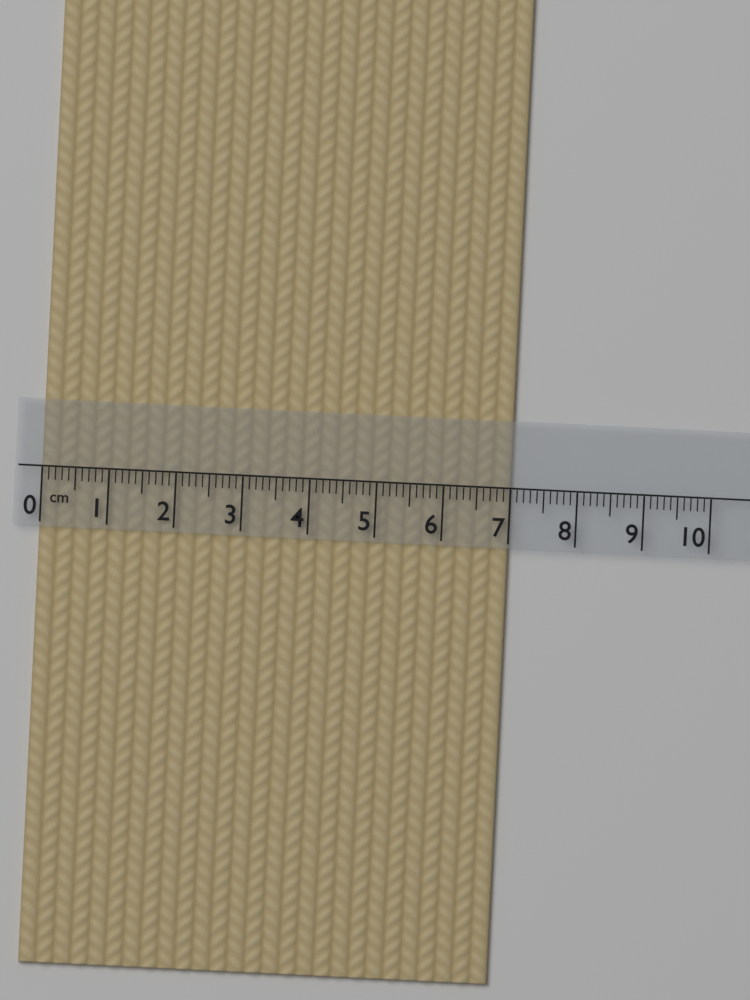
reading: 7.0 cm
